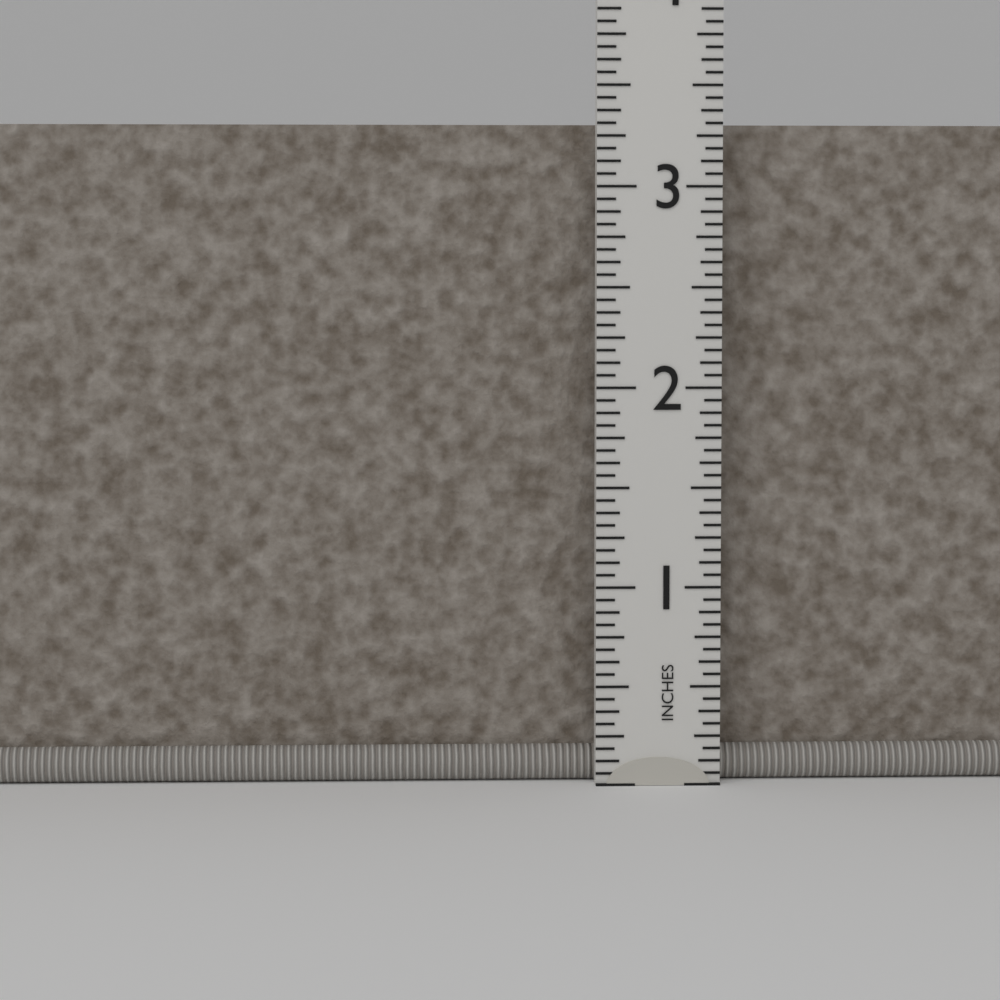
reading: 3.3125 in
